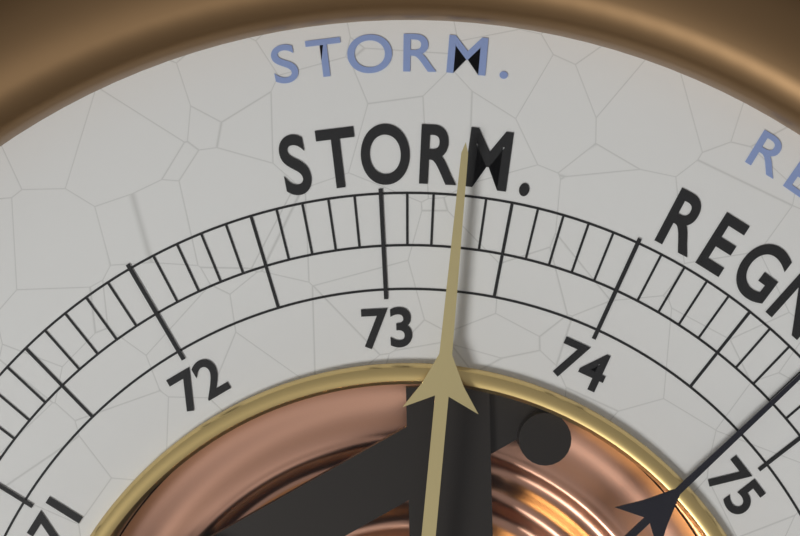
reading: 73.3 (no unit)
